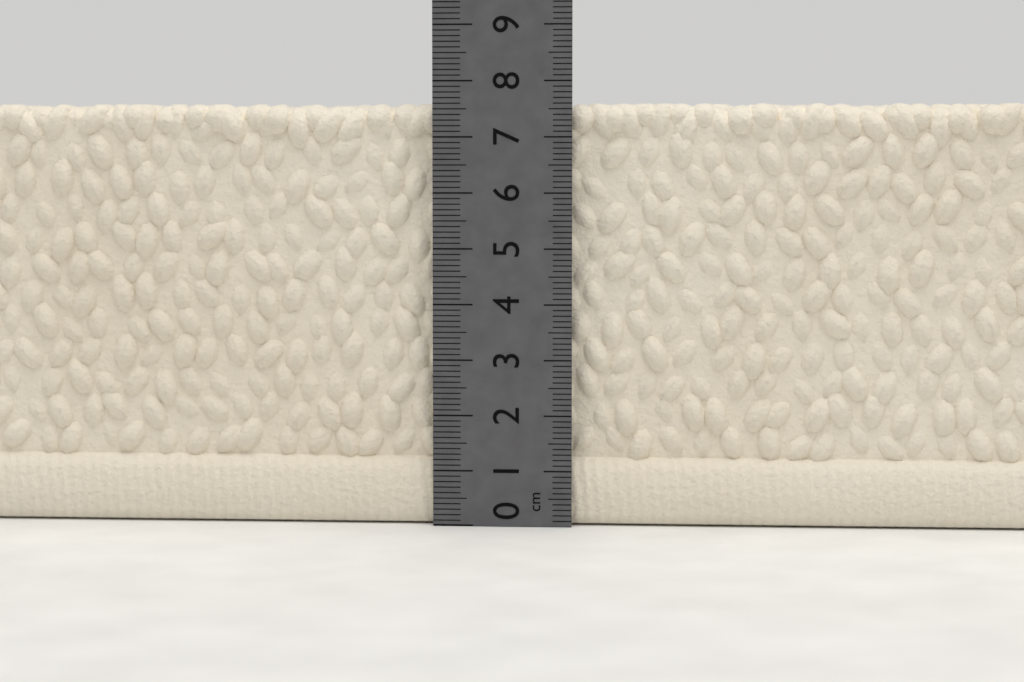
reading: 7.6 cm
